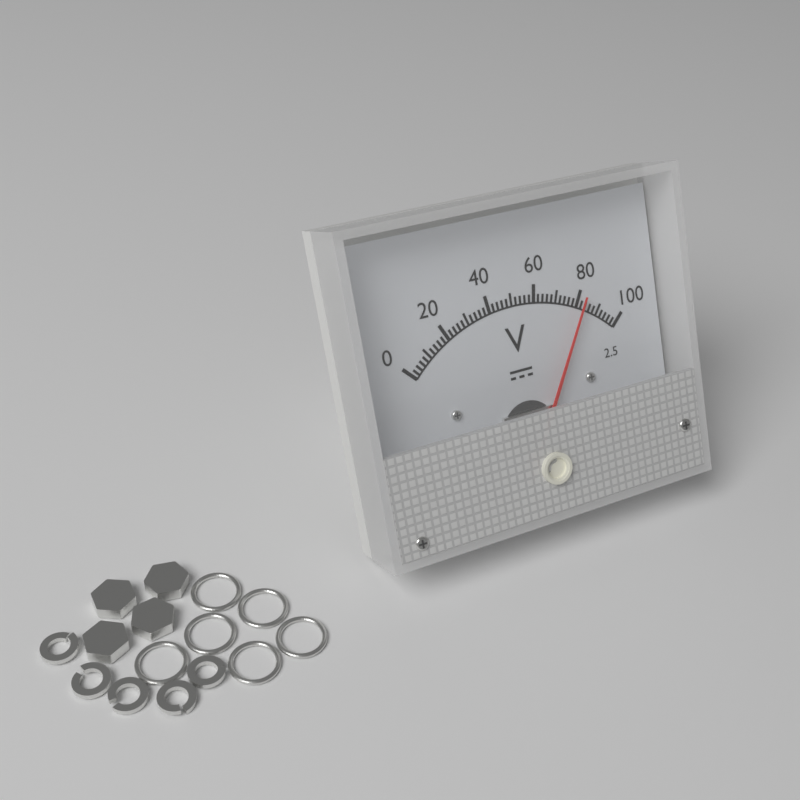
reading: 82 V
